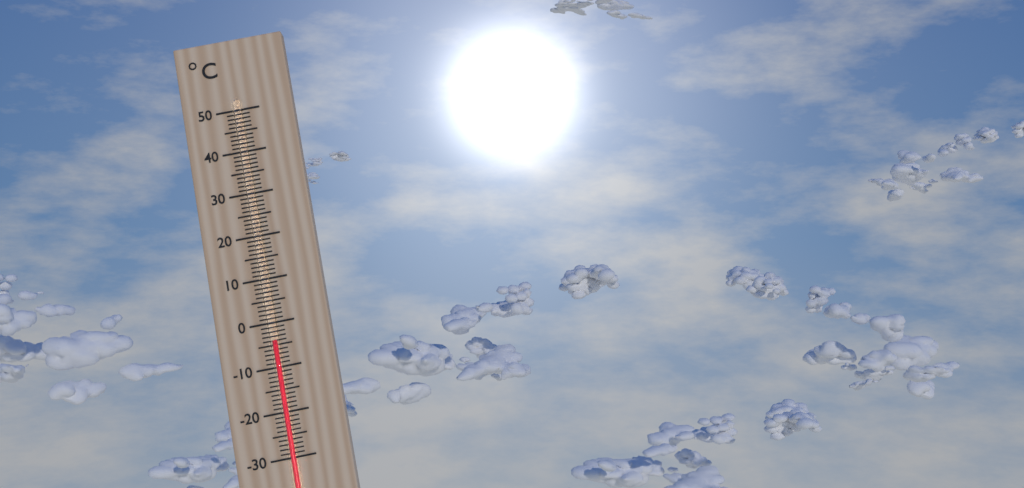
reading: -4 °C
